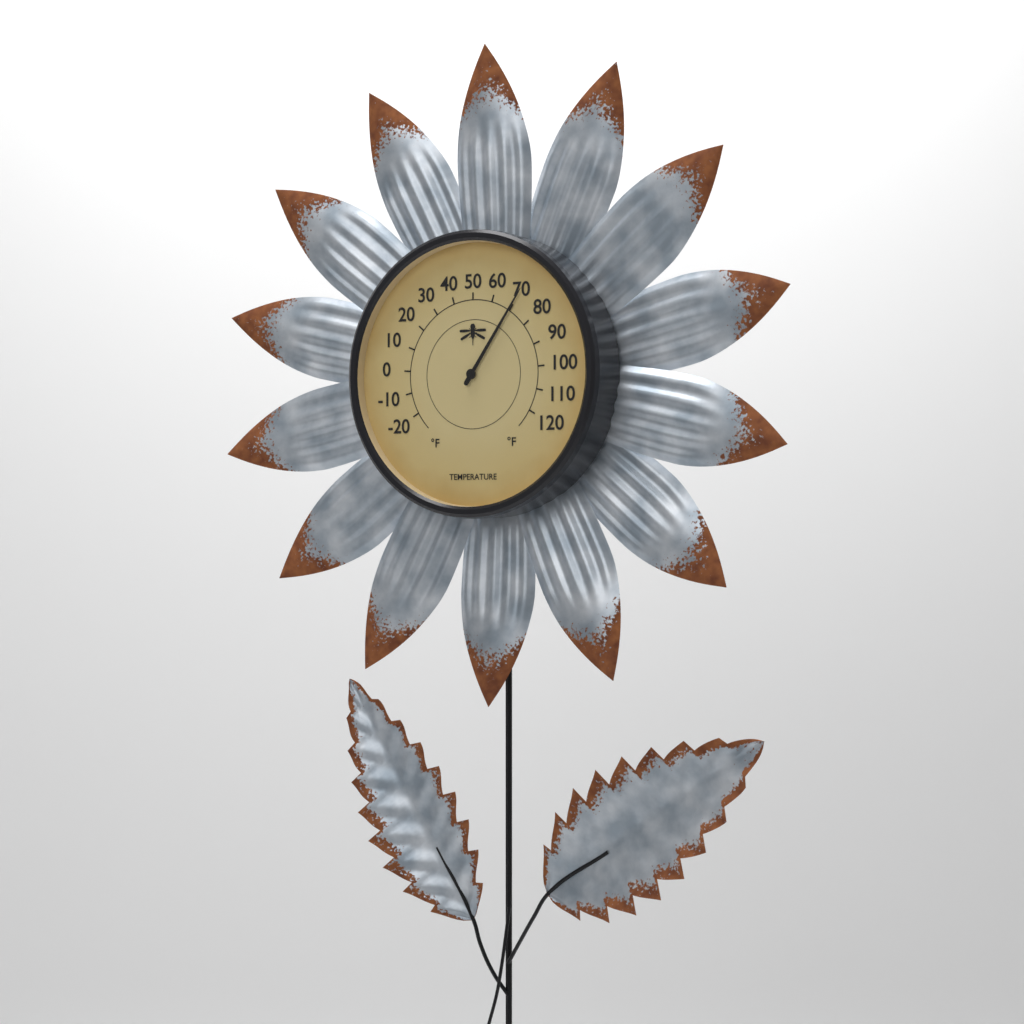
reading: 70 °F
